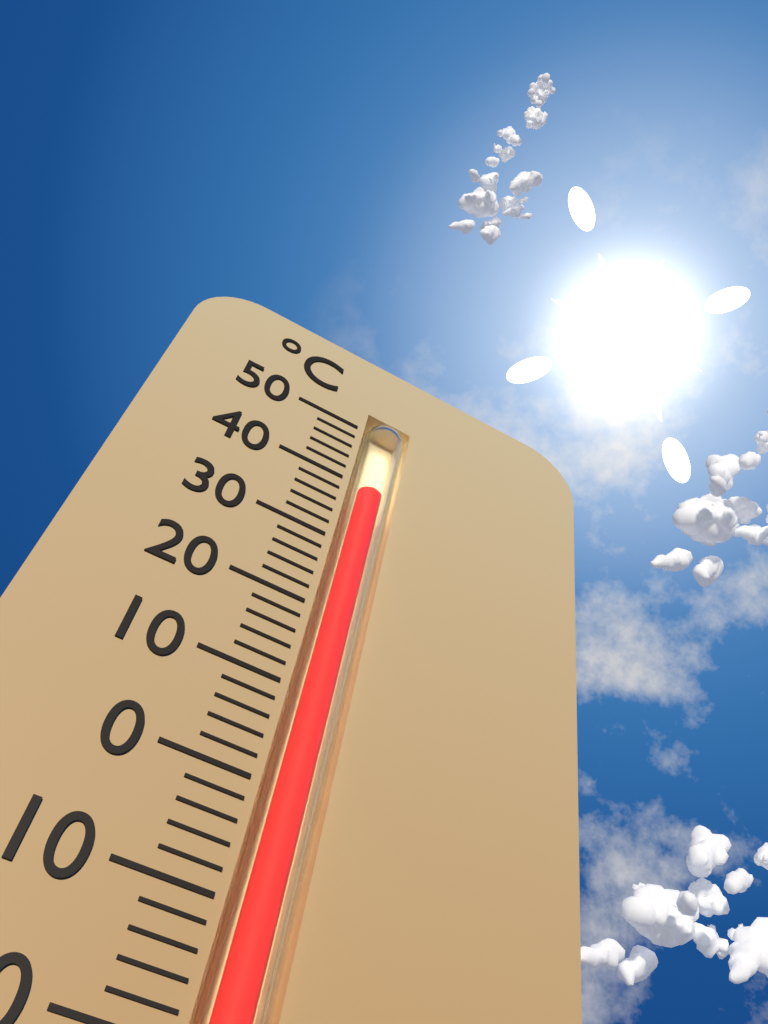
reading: 40 °C
